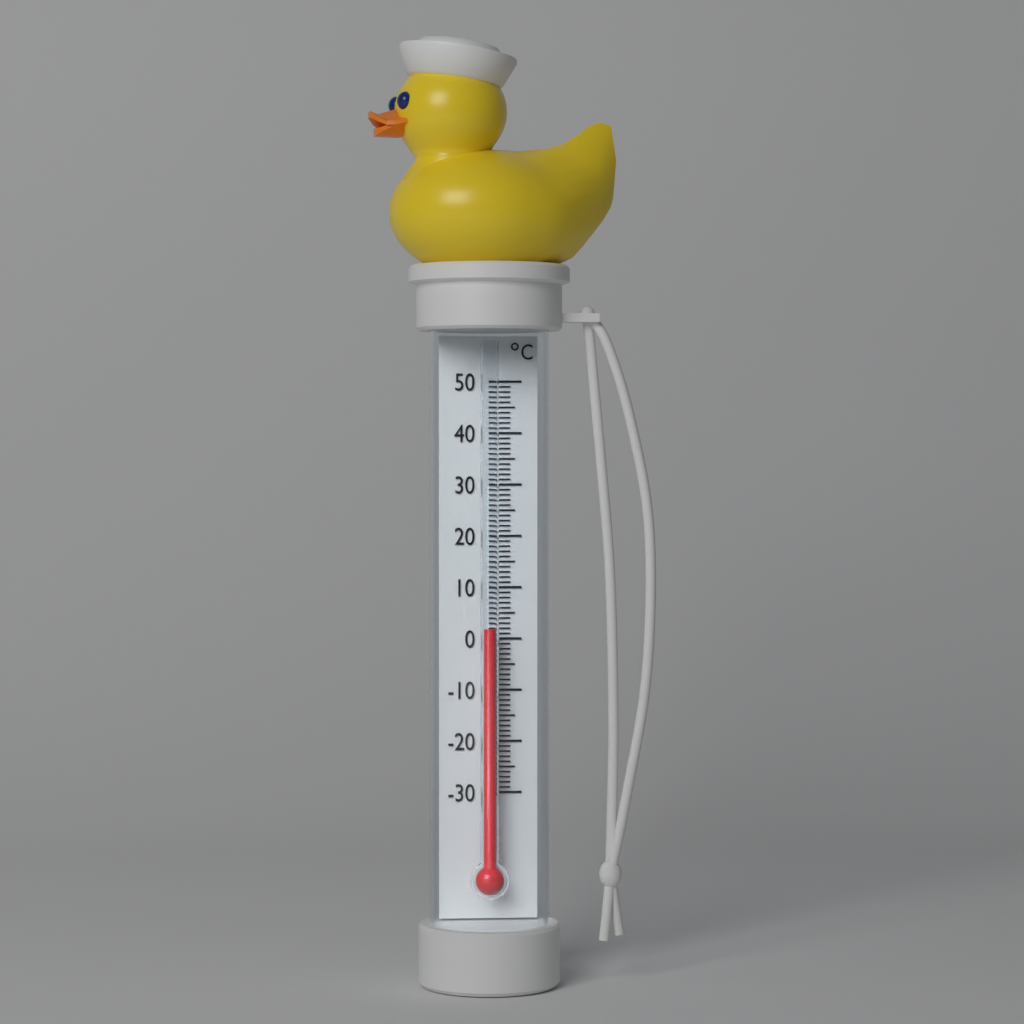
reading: 2 °C
